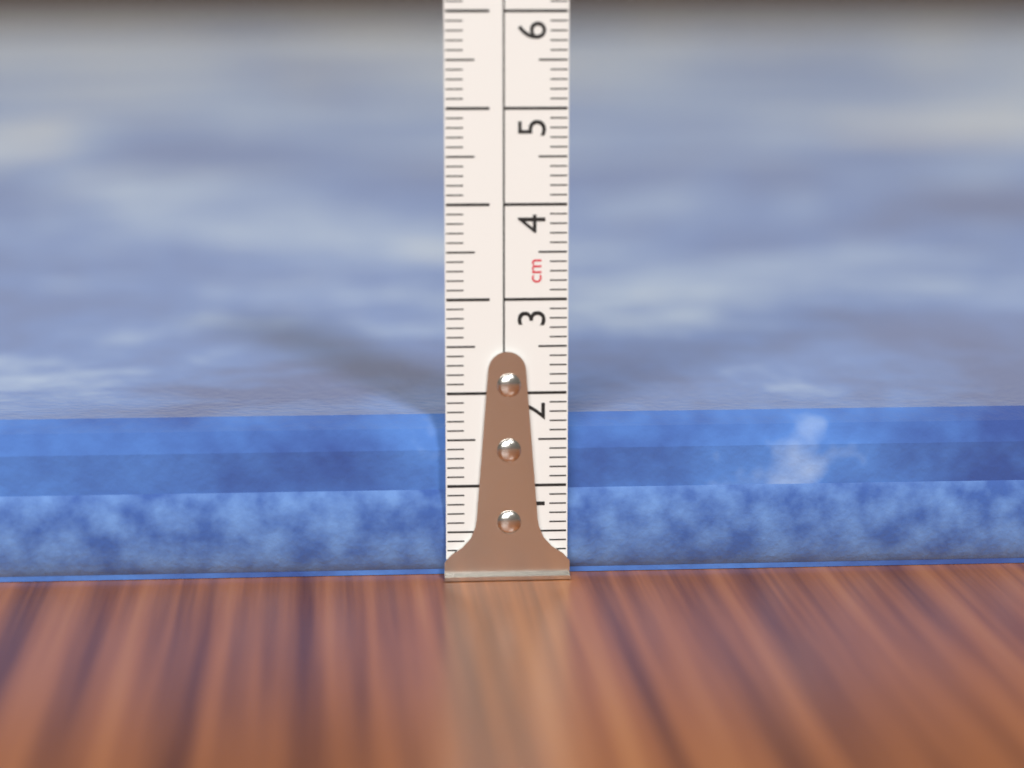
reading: 1.7 cm
